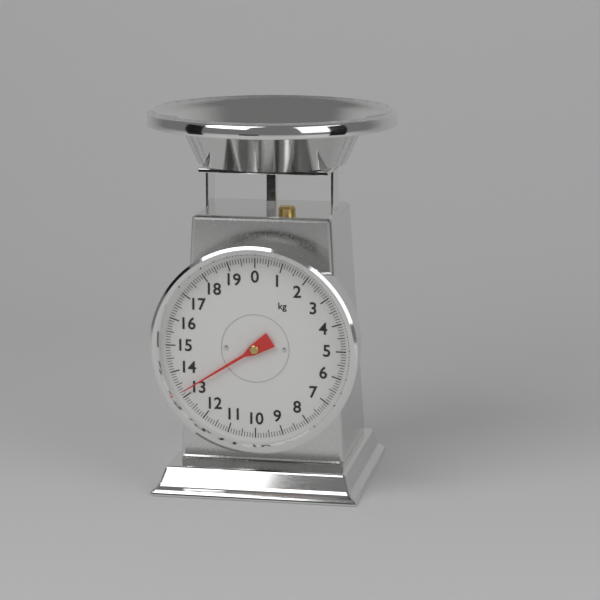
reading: 13.2 kg
